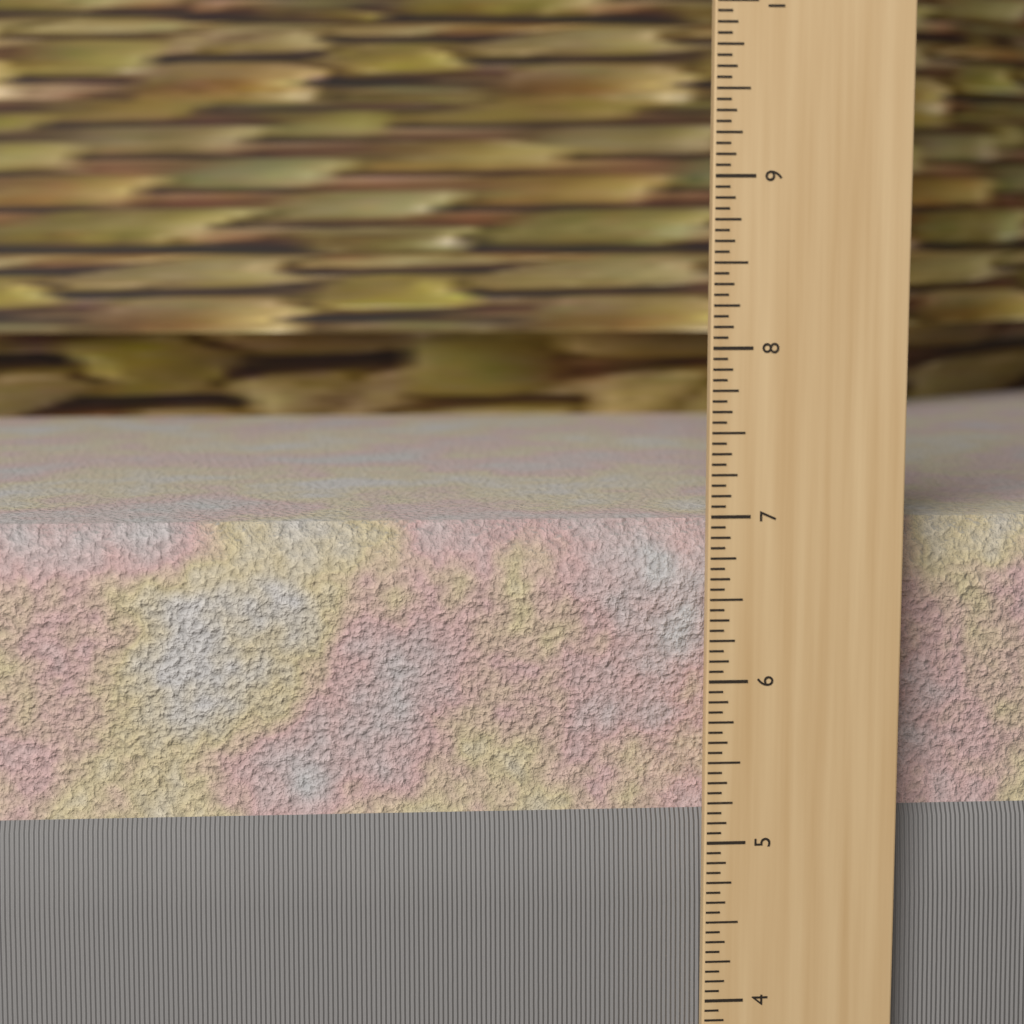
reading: 6.9375 in
